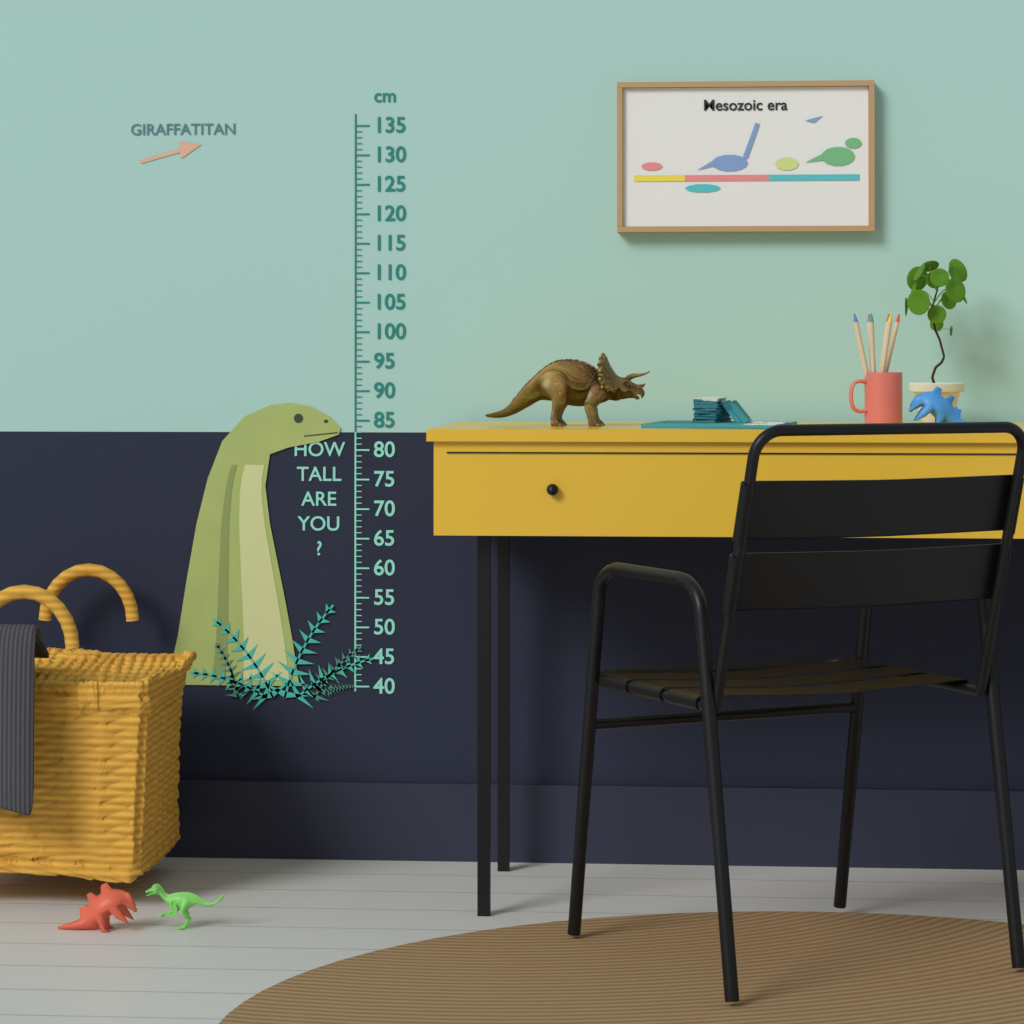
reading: 88 cm
